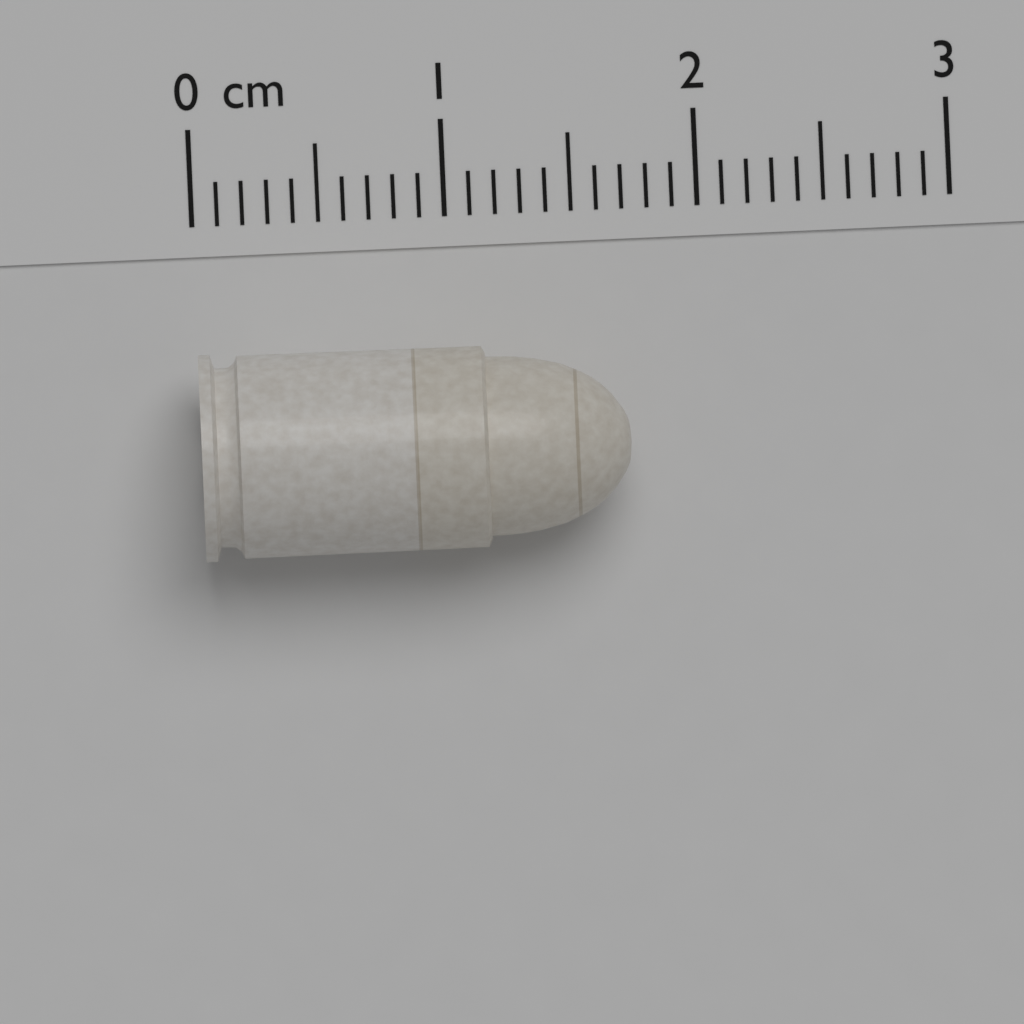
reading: 1.7 cm
